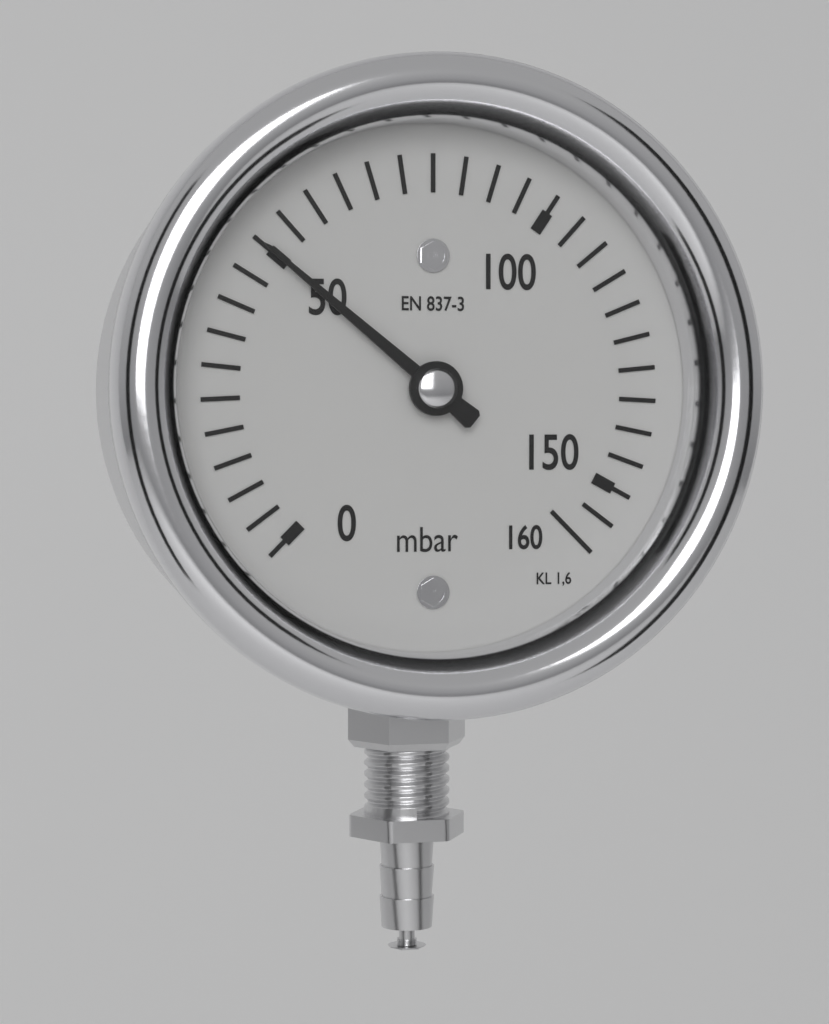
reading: 50 mbar
